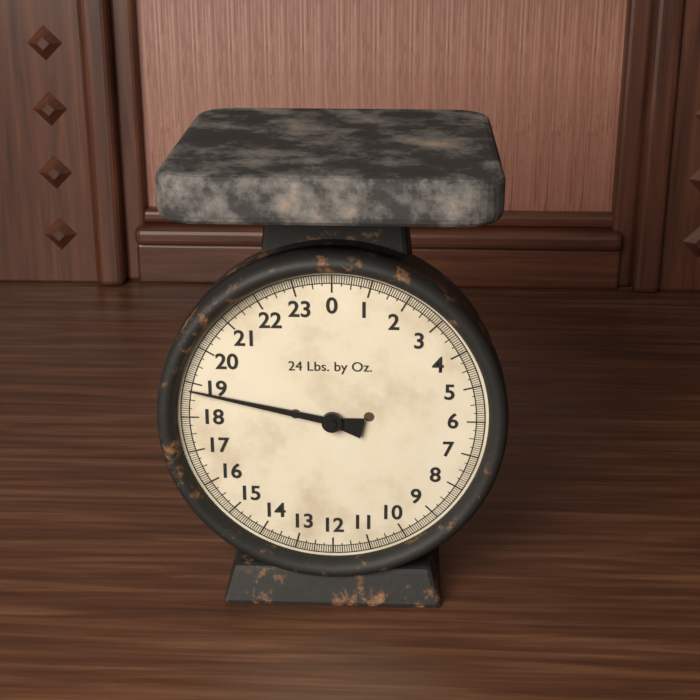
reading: 18.8125 lb
